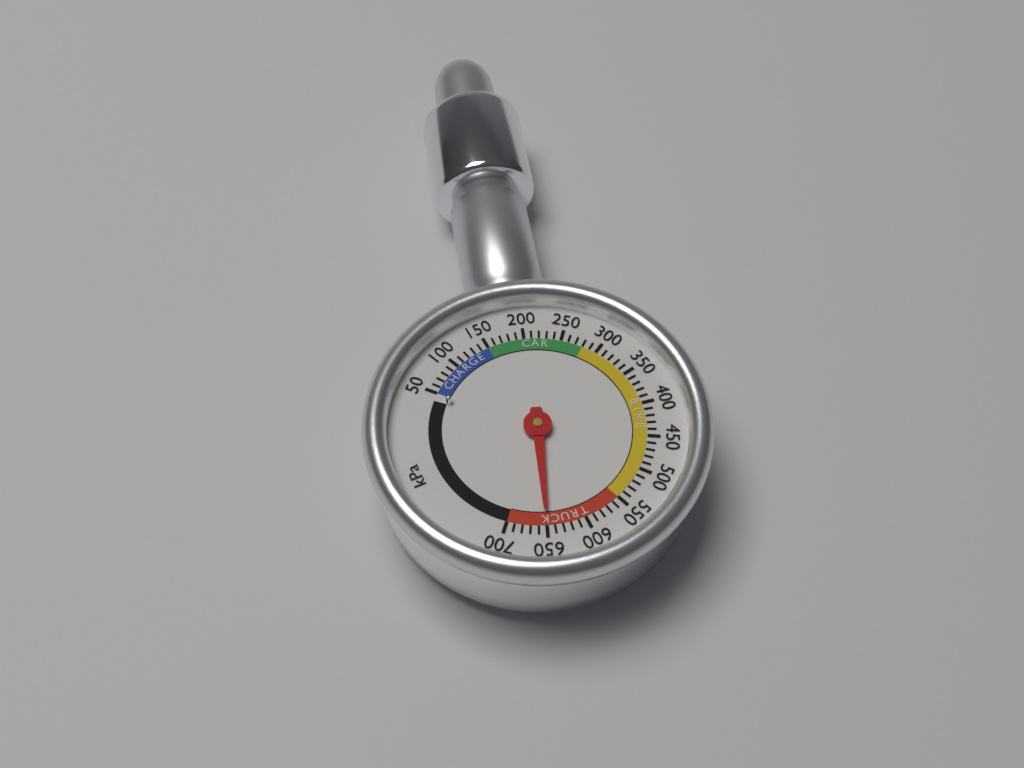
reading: 650 kPa
